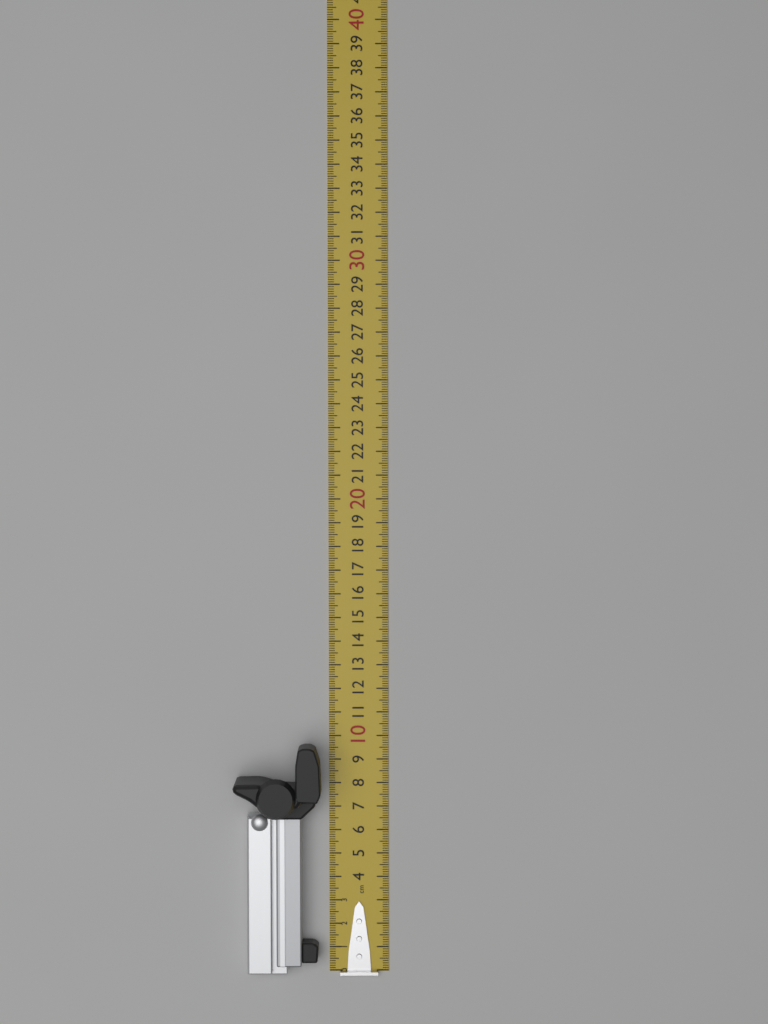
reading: 9.8 cm
